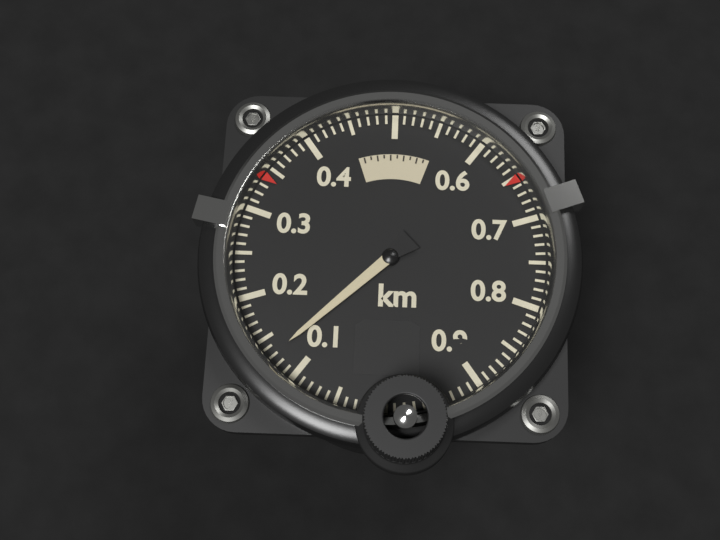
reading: 0.13 km
